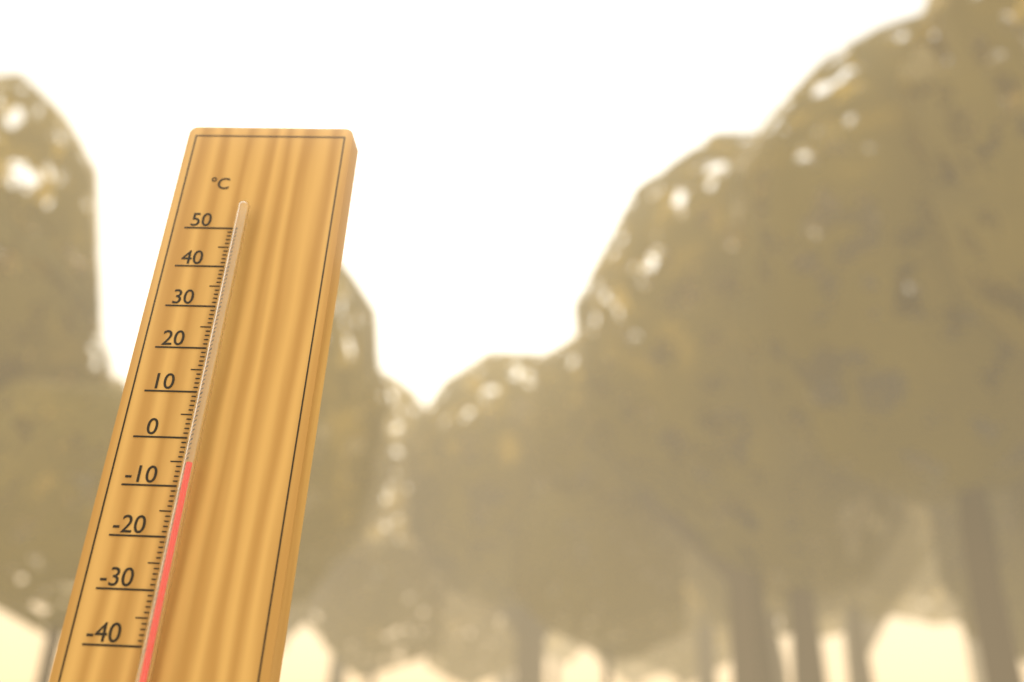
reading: -6 °C
